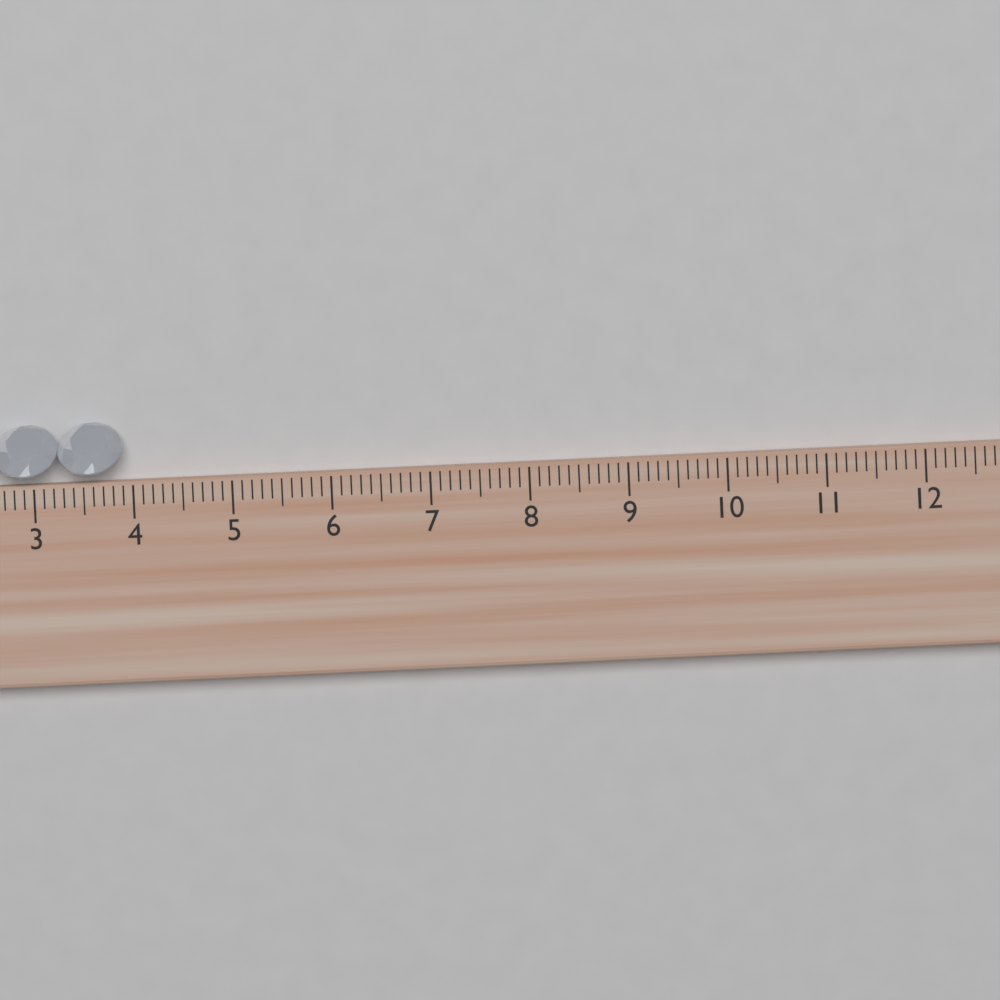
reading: 3.9 cm
